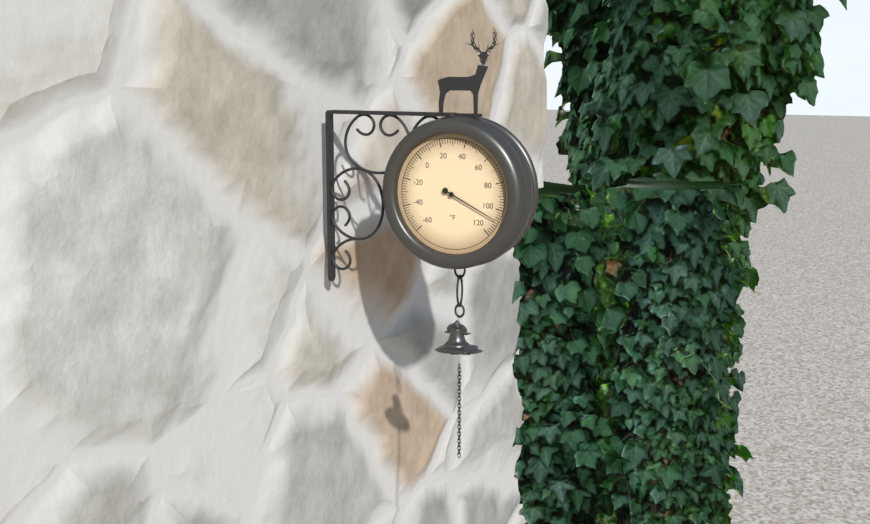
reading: 108 °F
